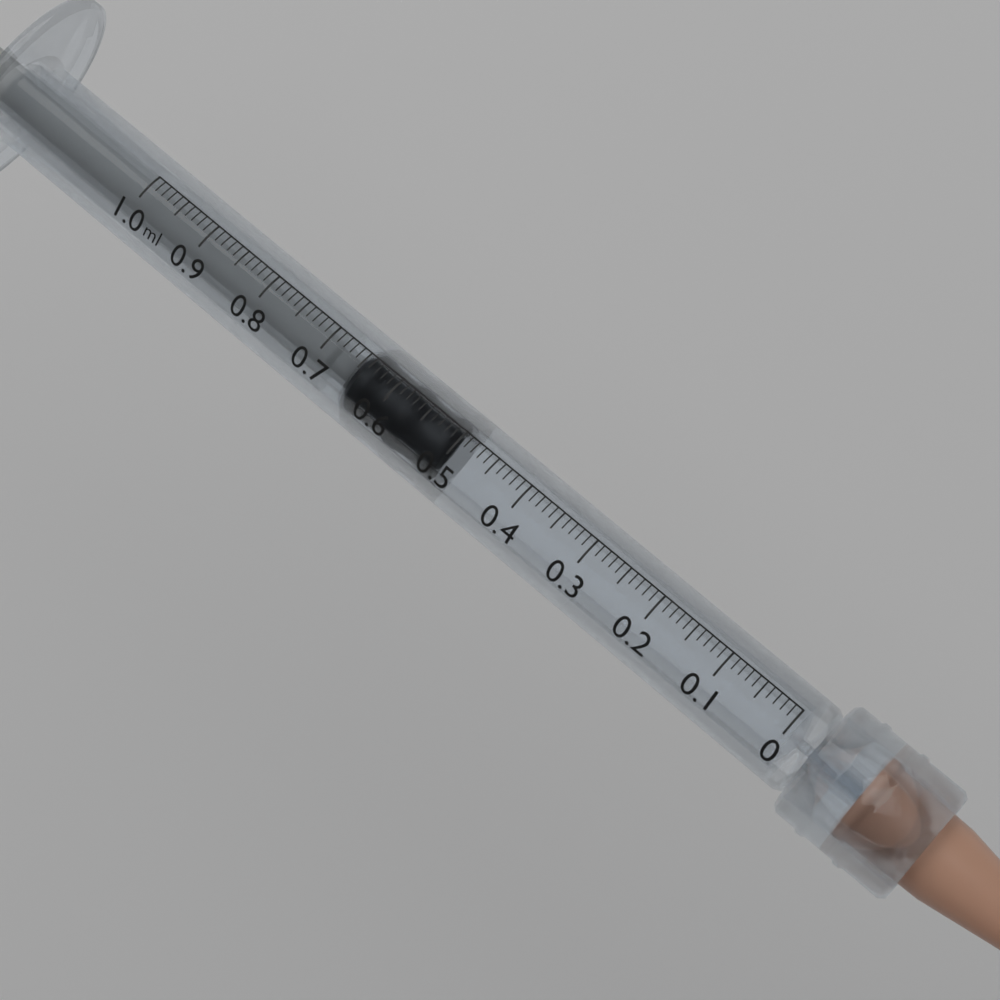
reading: 0.50 ml
